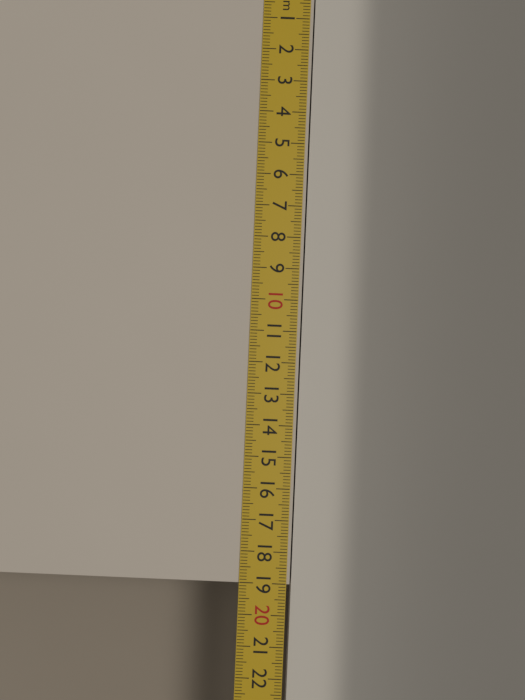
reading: 19.0 cm
